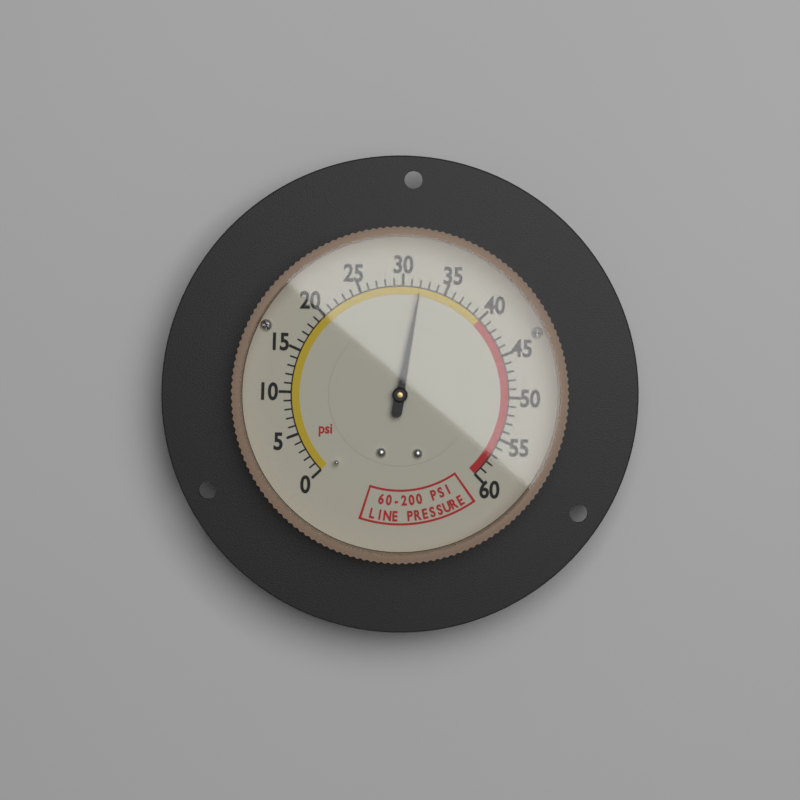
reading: 32 psi
